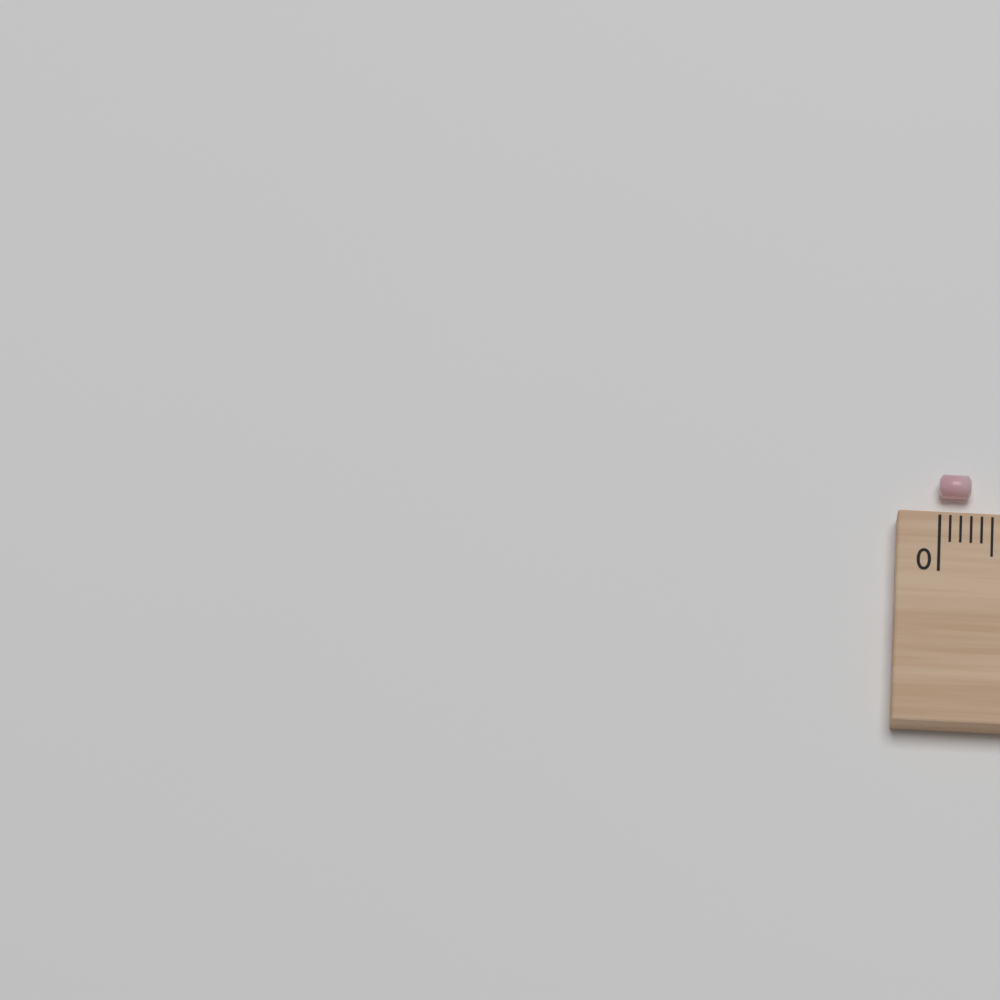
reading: 0.3 cm
